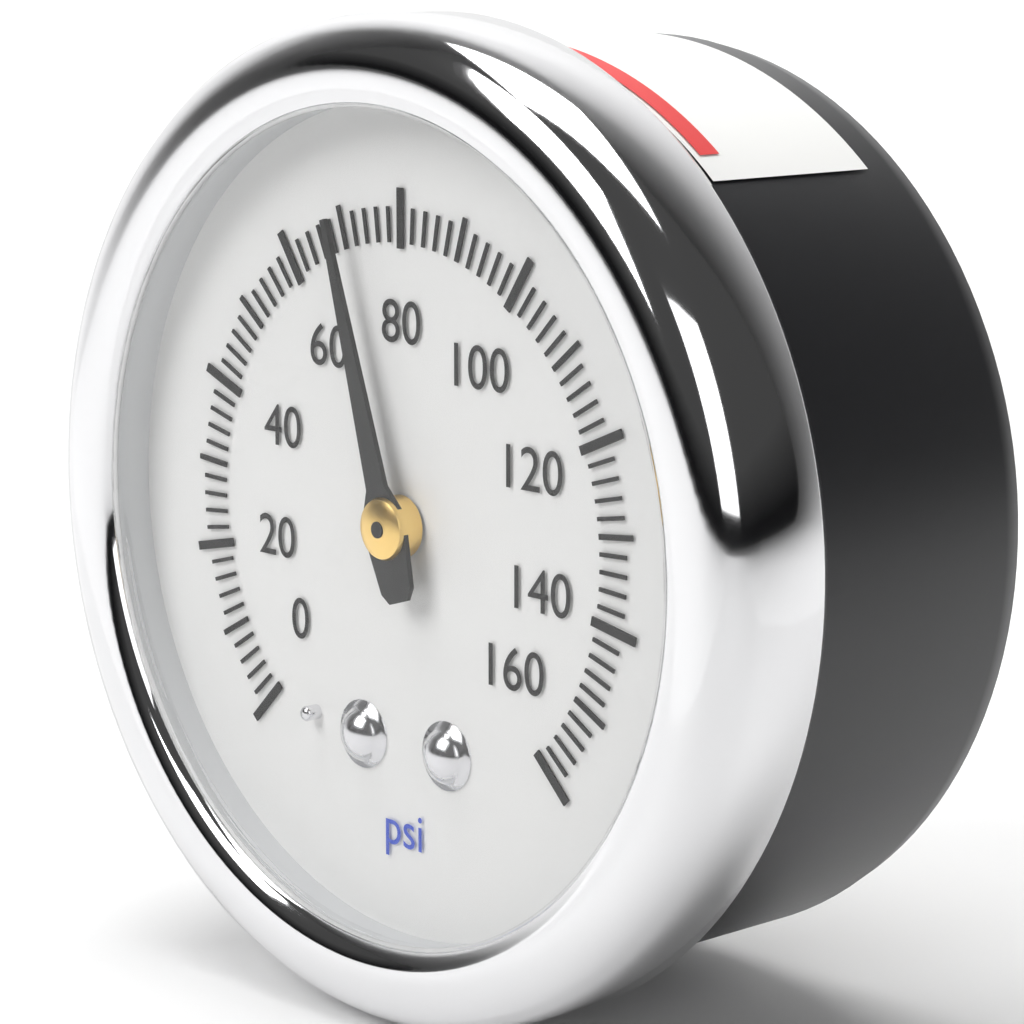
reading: 70 psi
